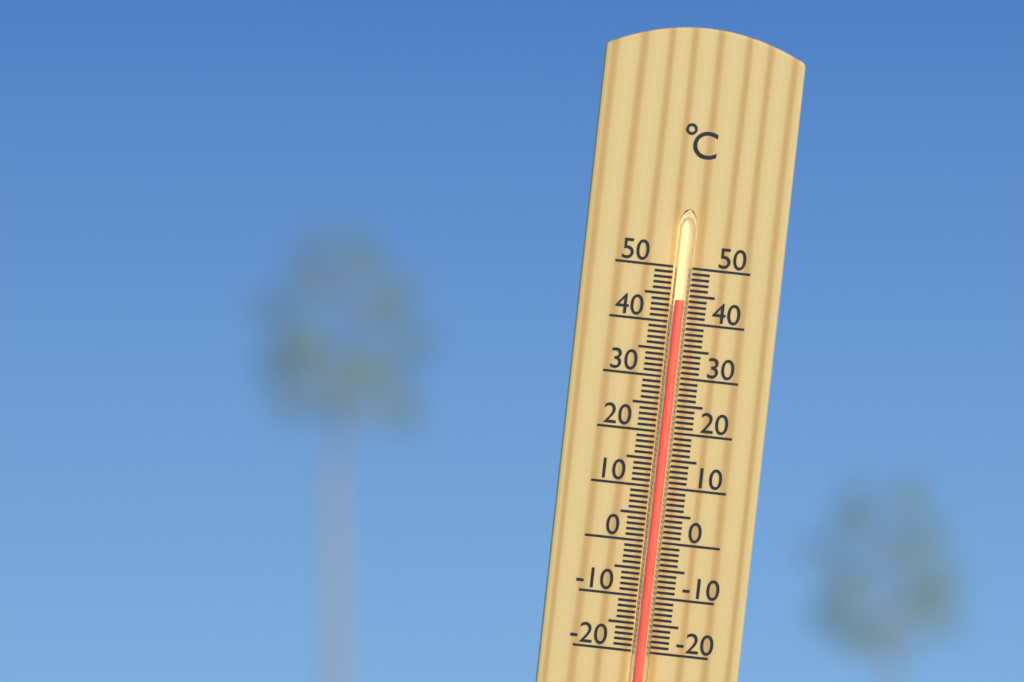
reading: 44 °C
